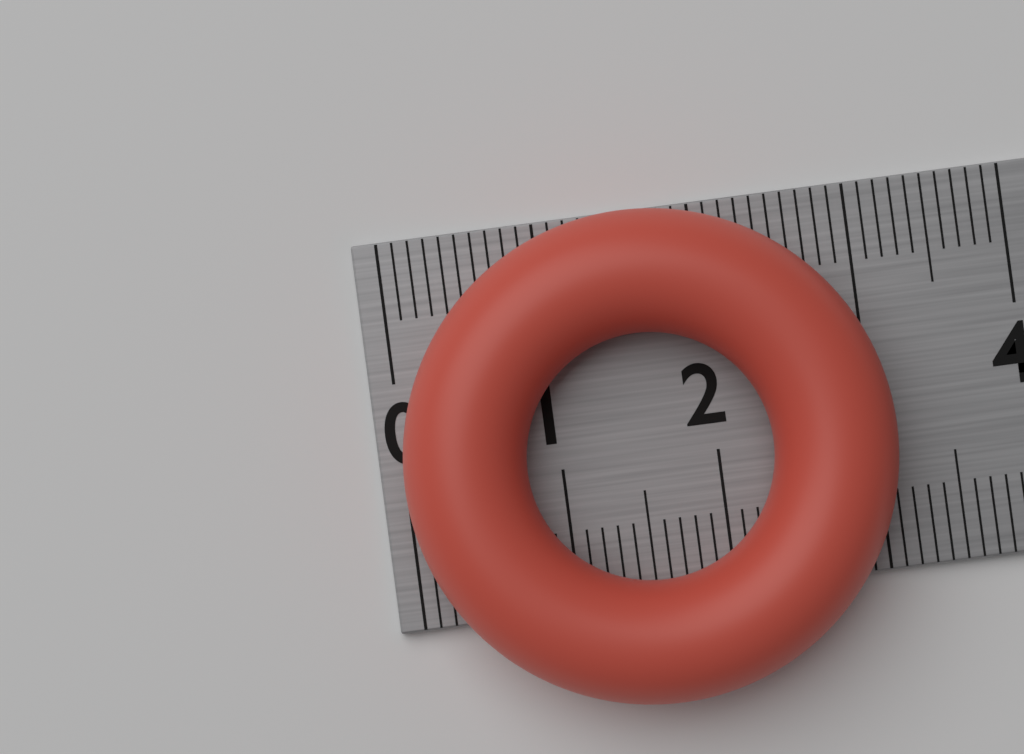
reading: 3.1 cm
